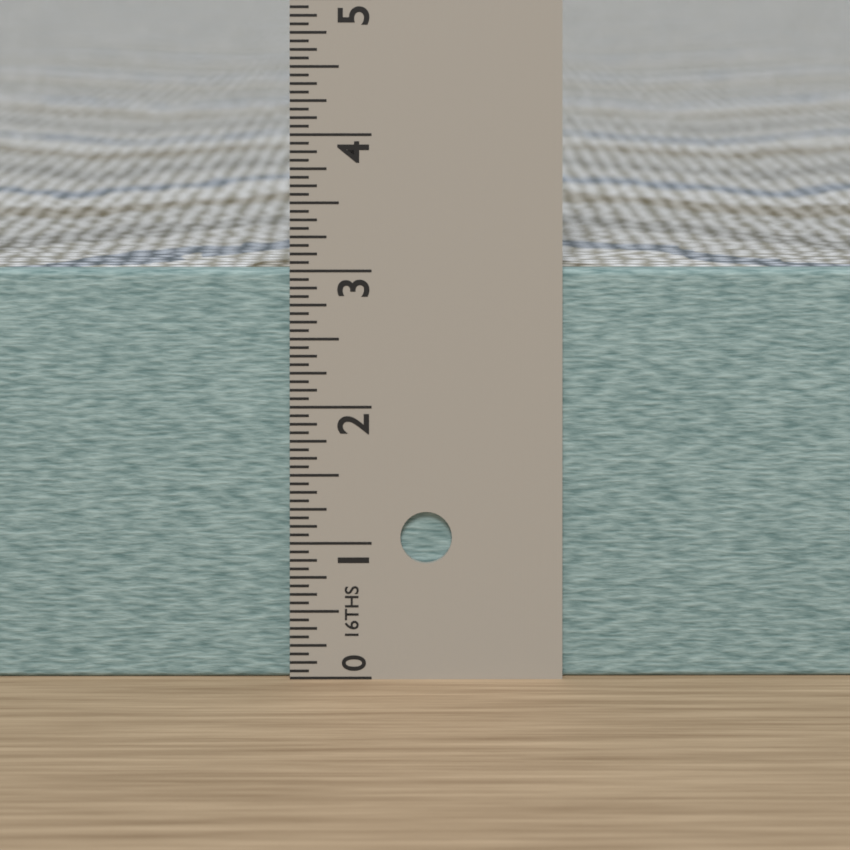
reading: 3.0000 in
